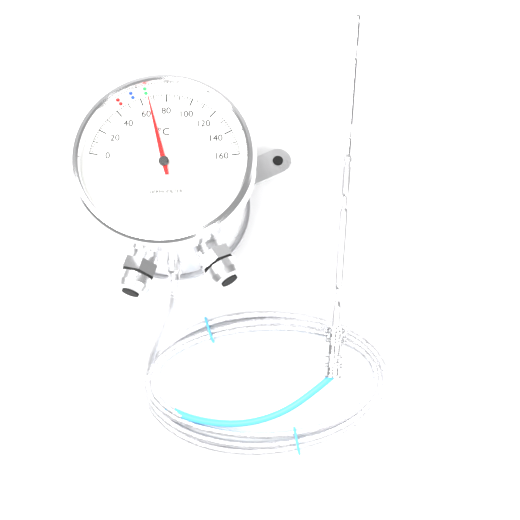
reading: 66 °C
